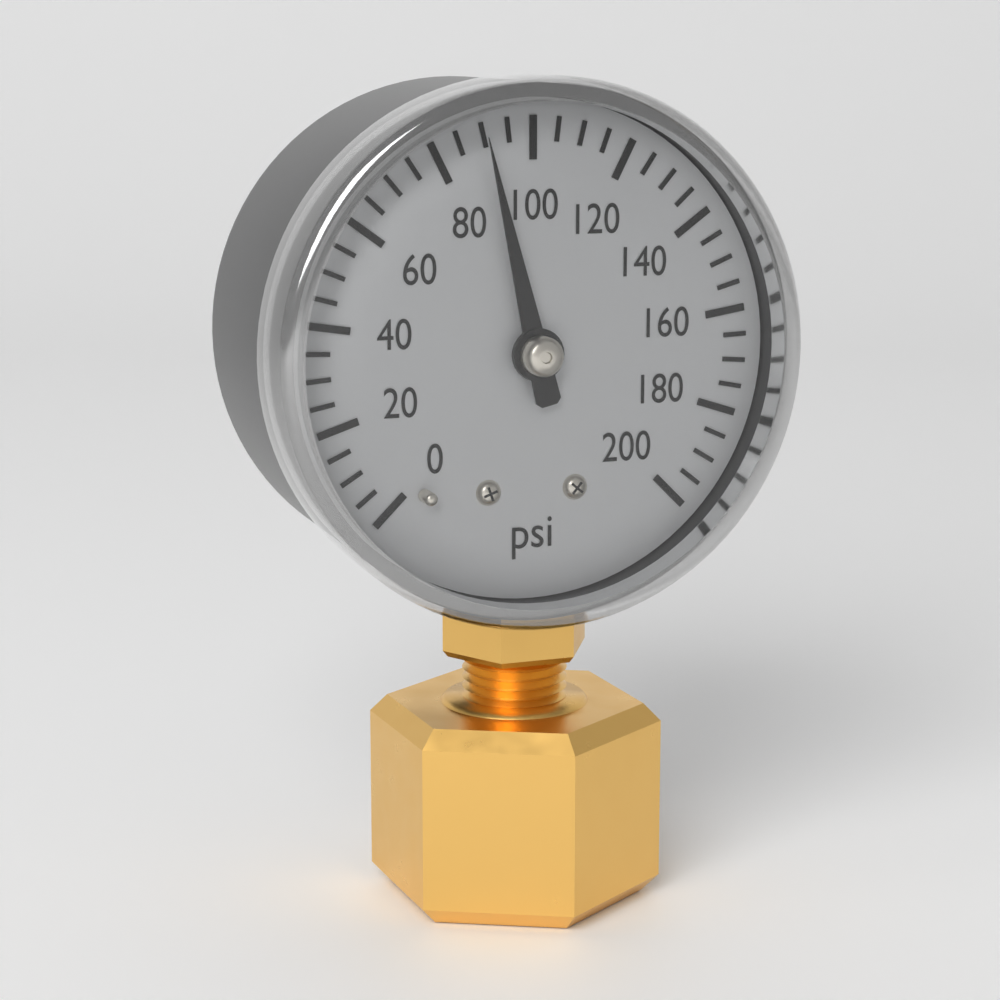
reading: 90 psi
